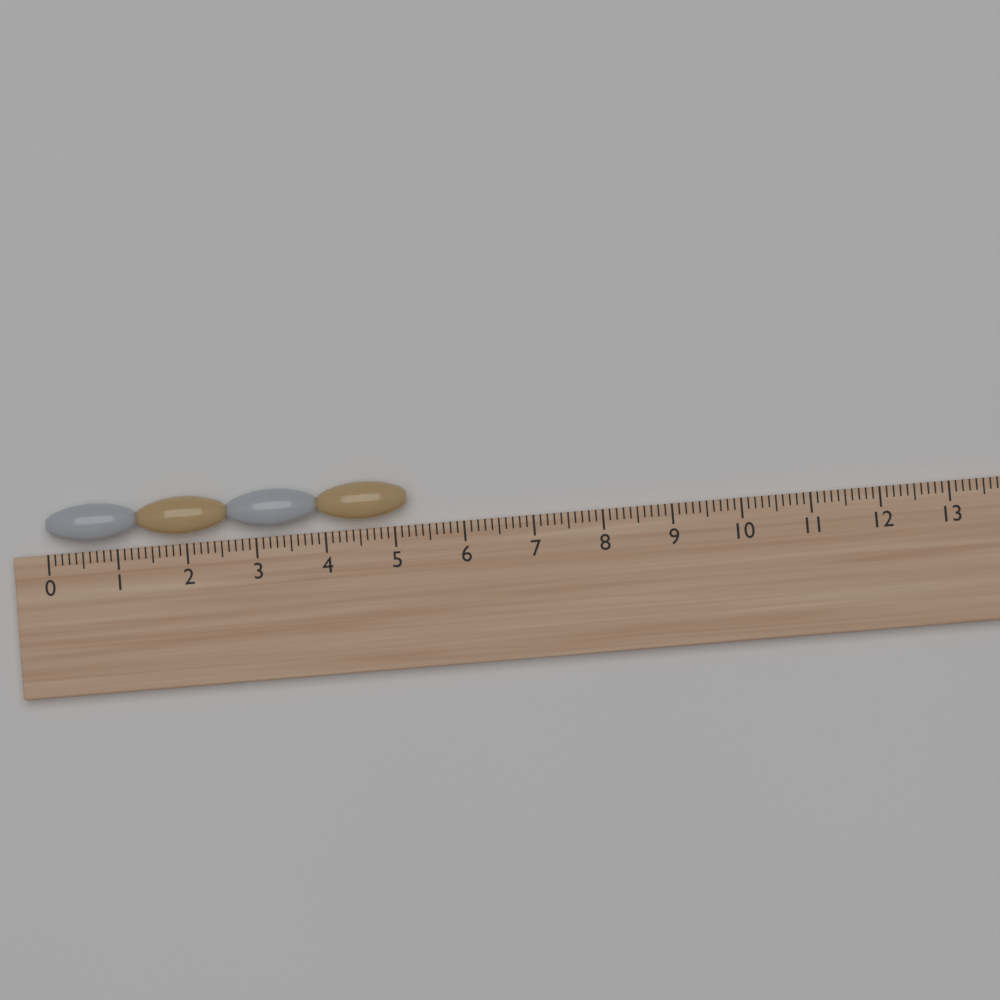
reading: 5.2 (no unit)
